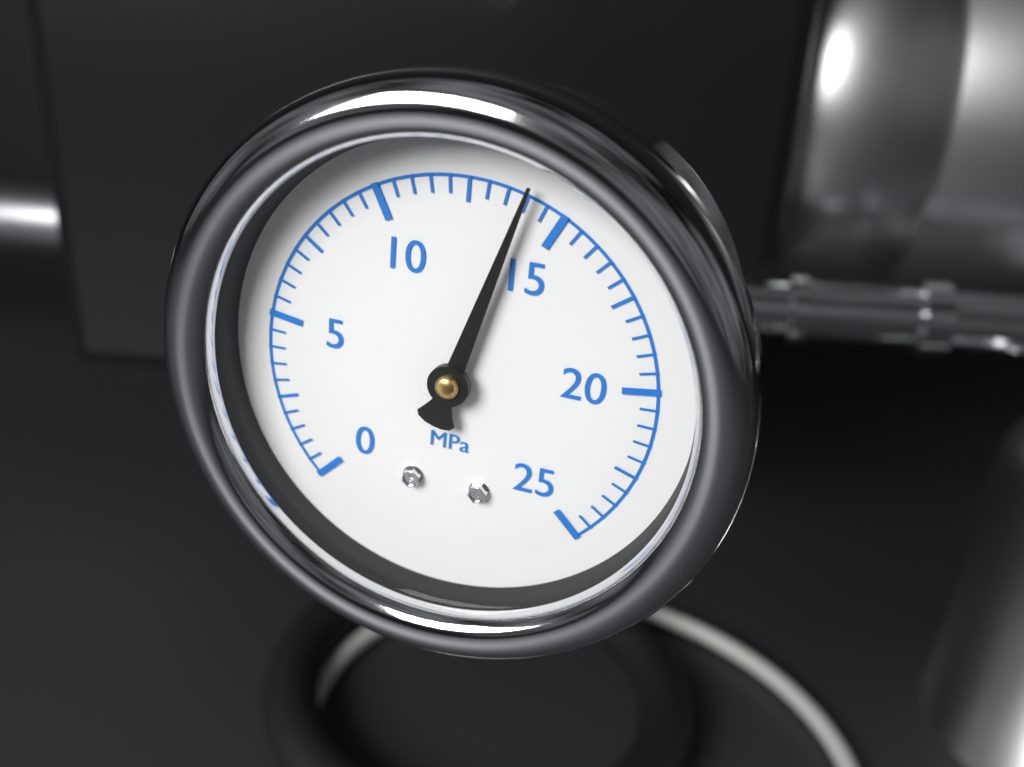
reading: 14.0 MPa
